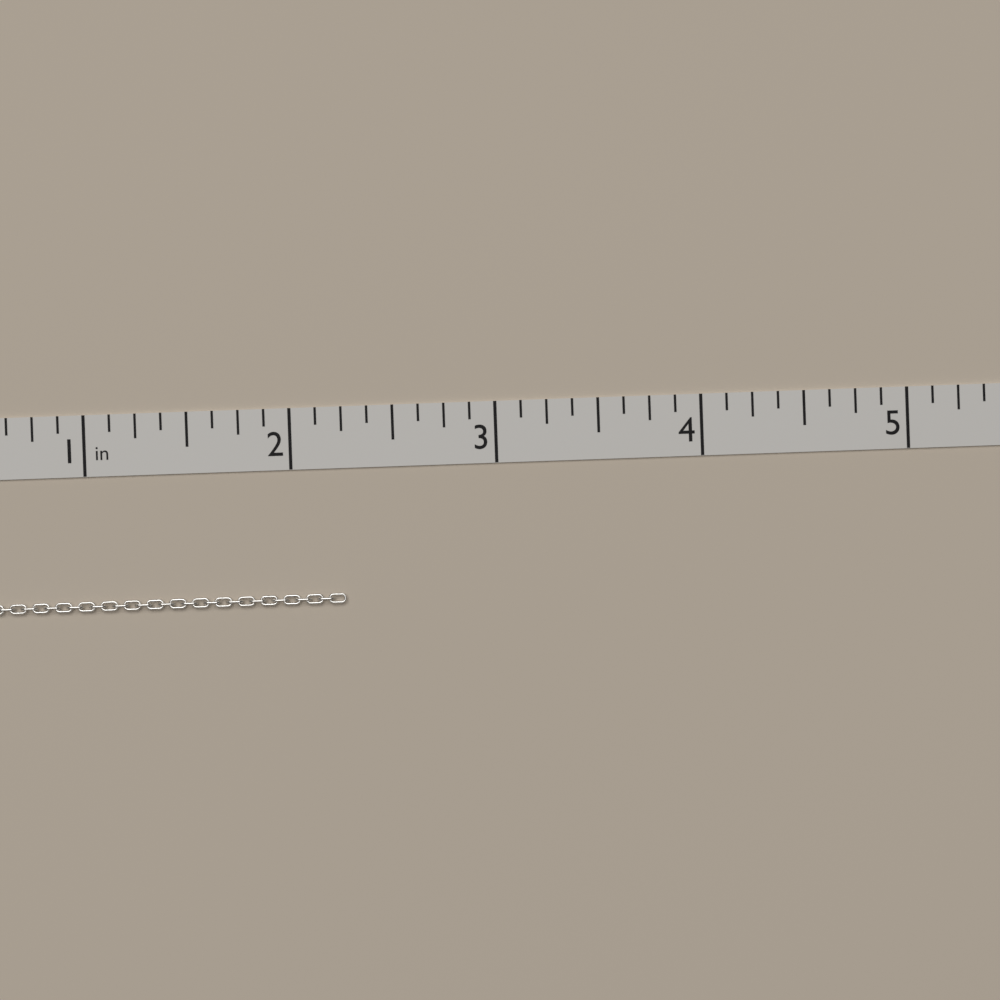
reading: 2.250 in
